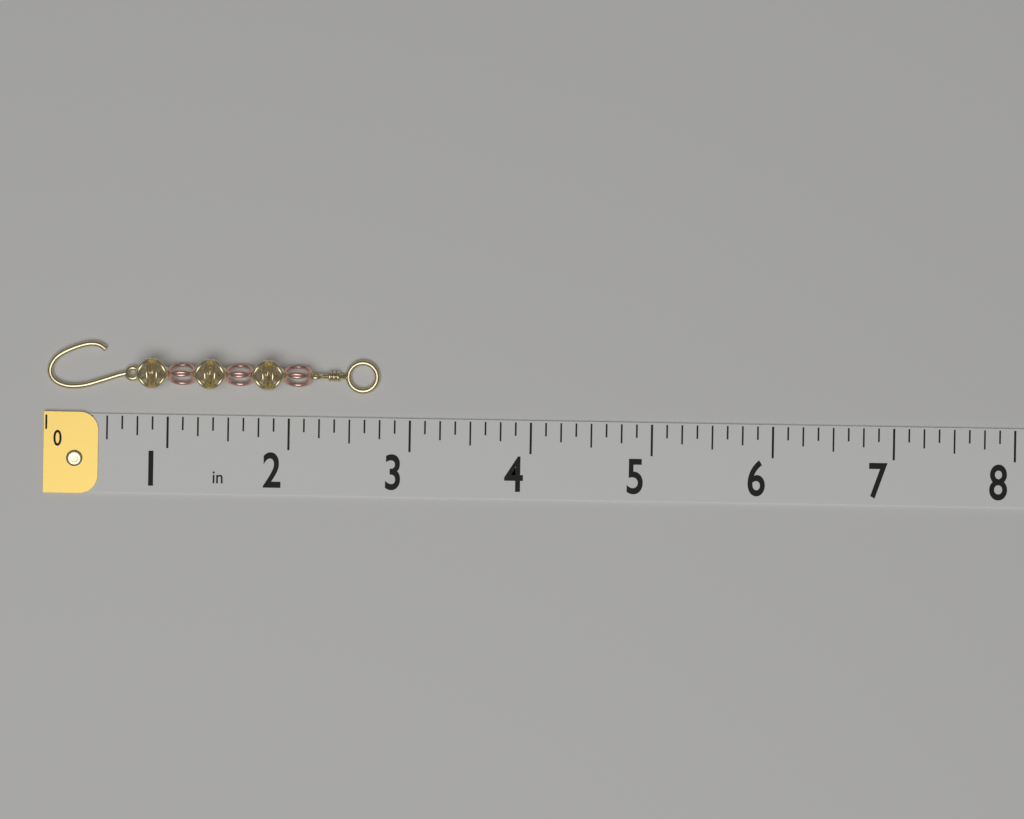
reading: 2.750 in
